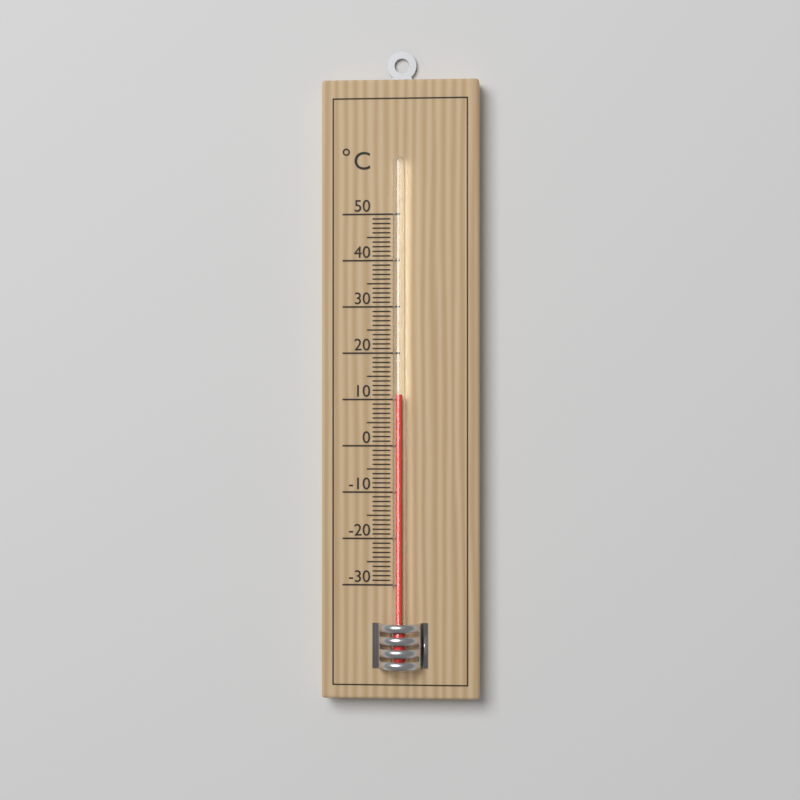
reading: 11 °C
